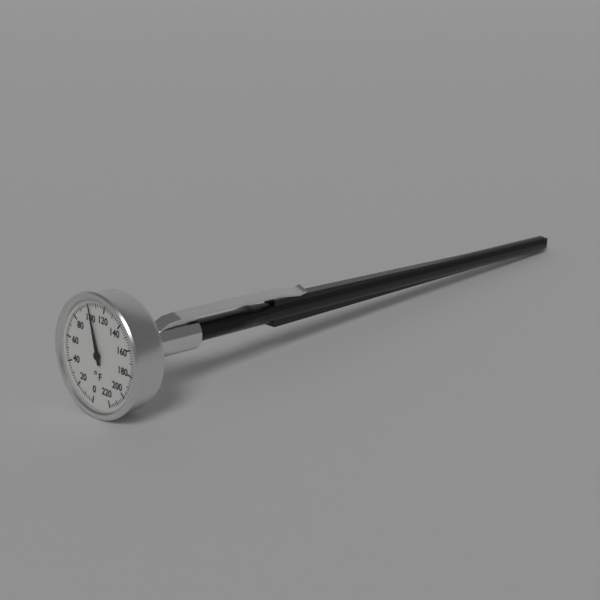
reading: 102 °F
